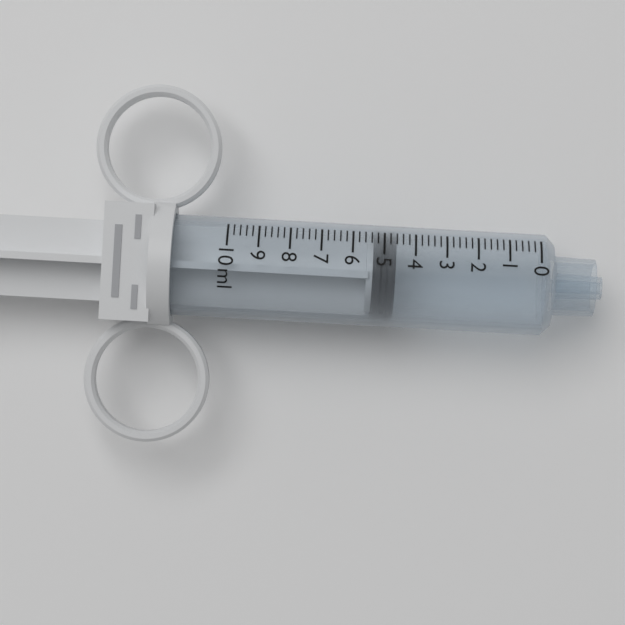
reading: 4.6 ml
